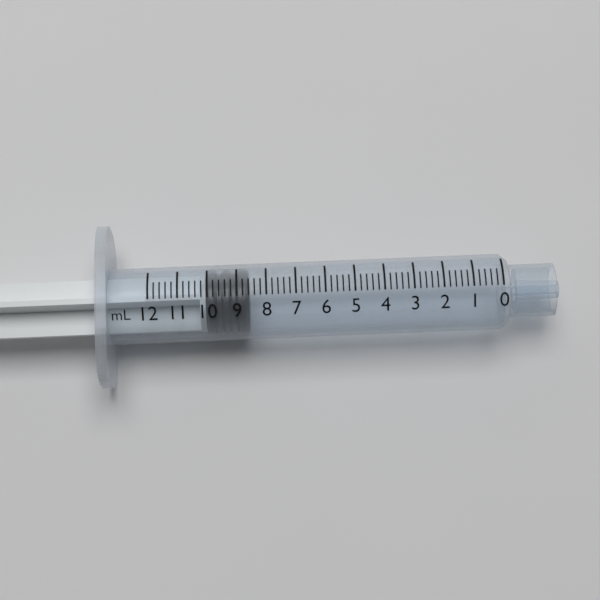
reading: 8.6 mL
